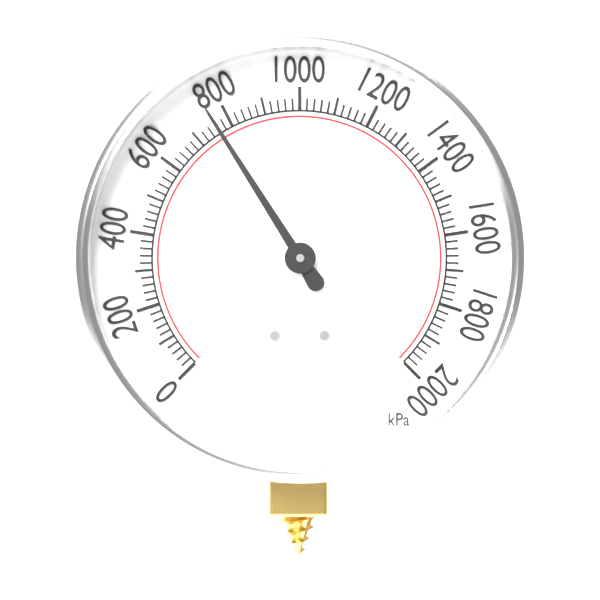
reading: 760 kPa
